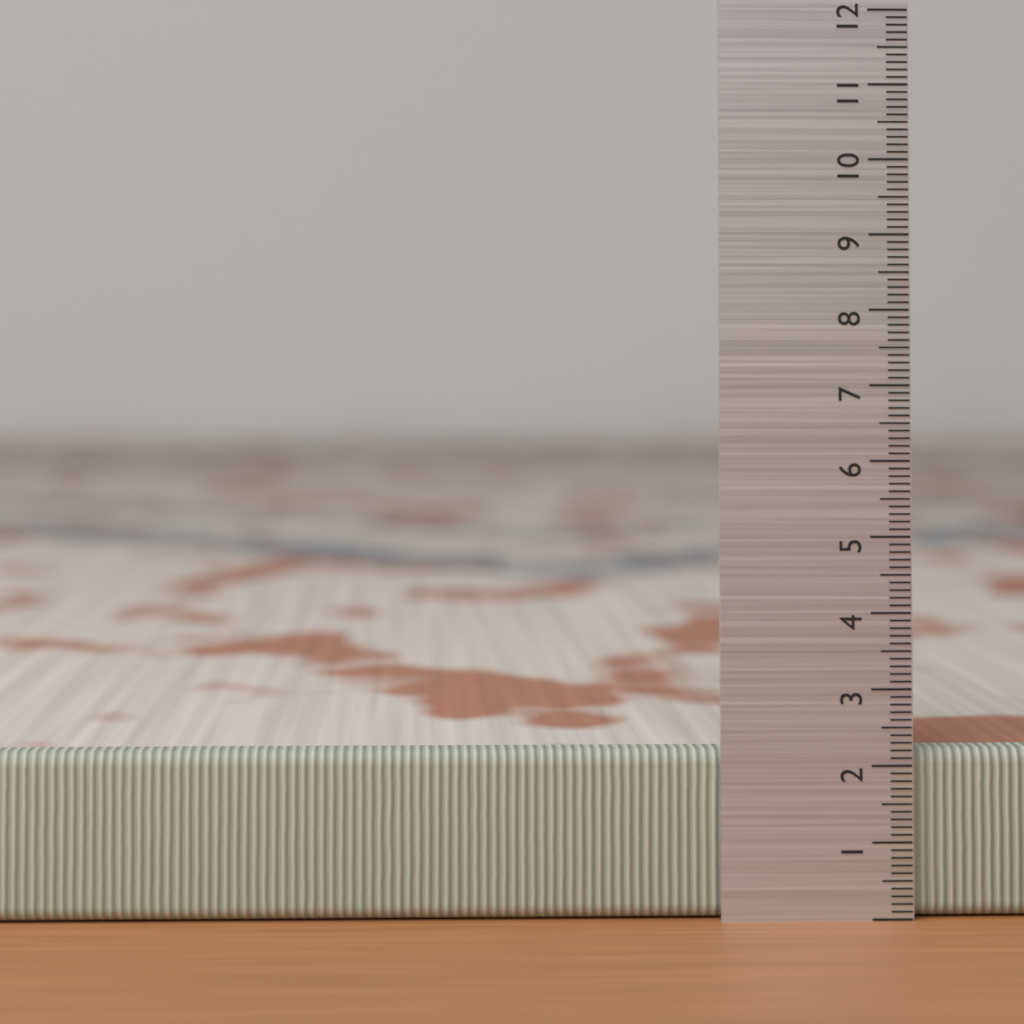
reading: 2.2 (no unit)
